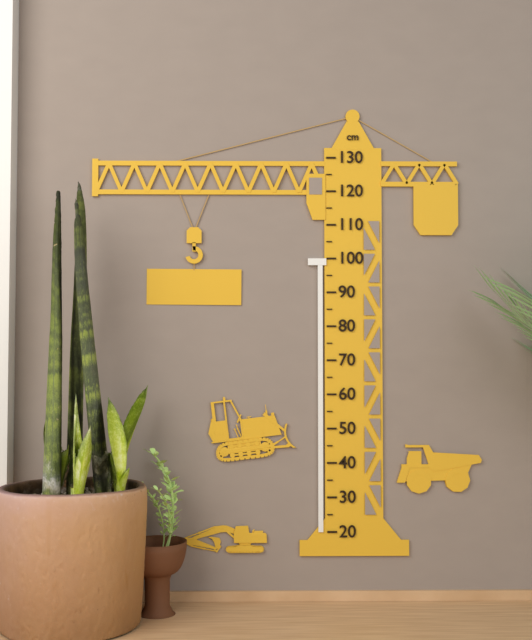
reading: 100 cm
